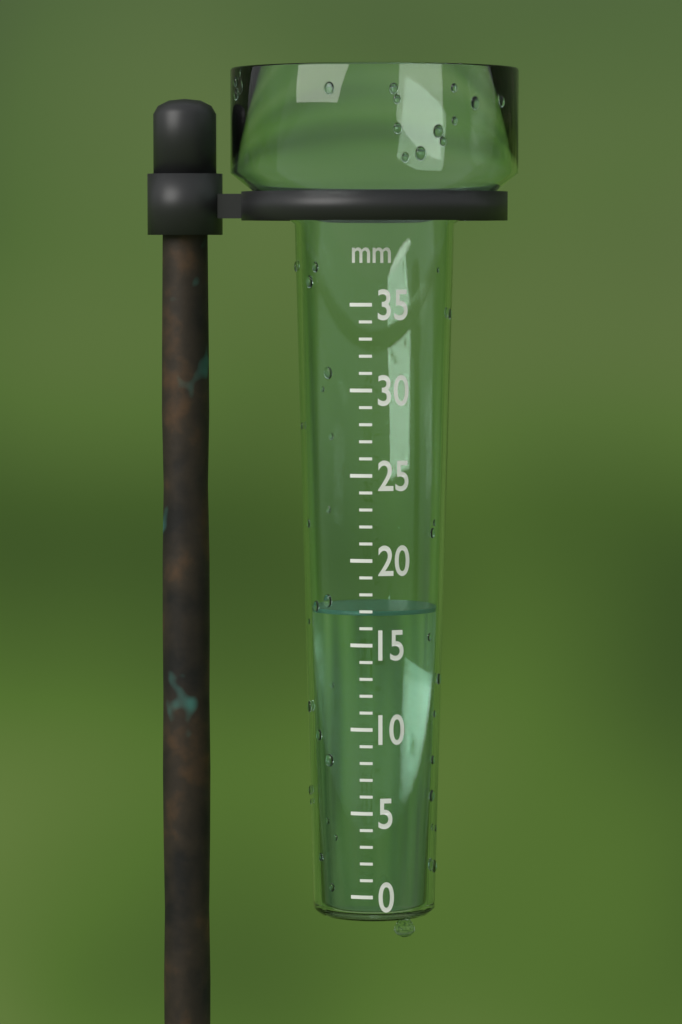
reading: 17 mm
